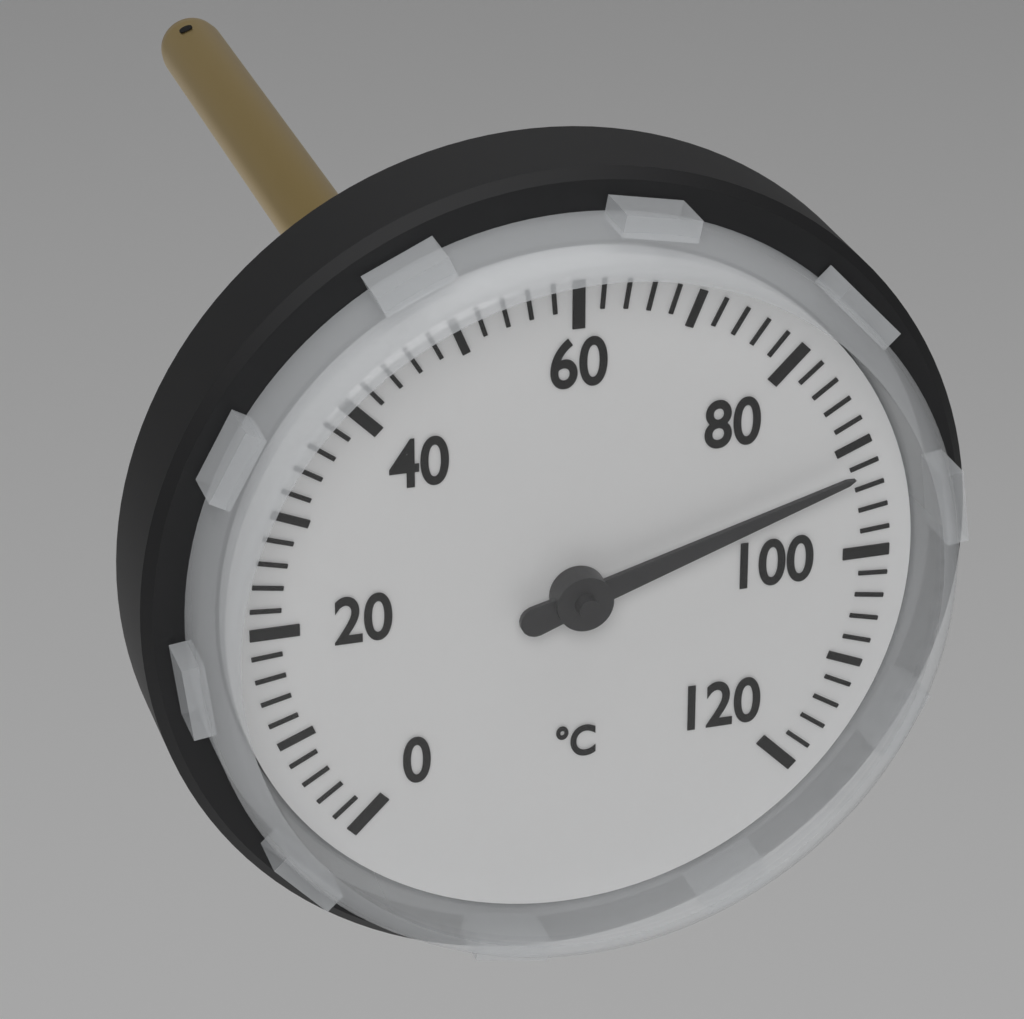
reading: 92 °C
